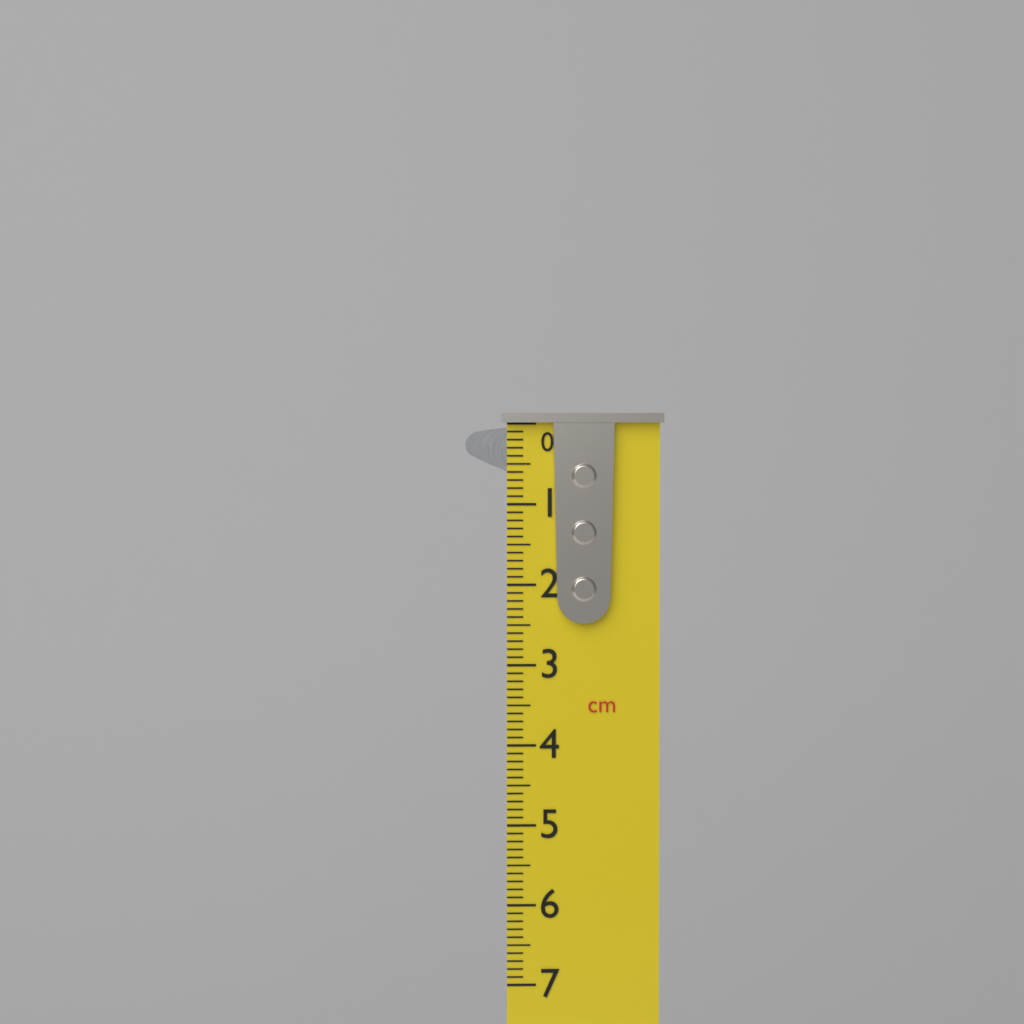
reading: 0.8 cm
